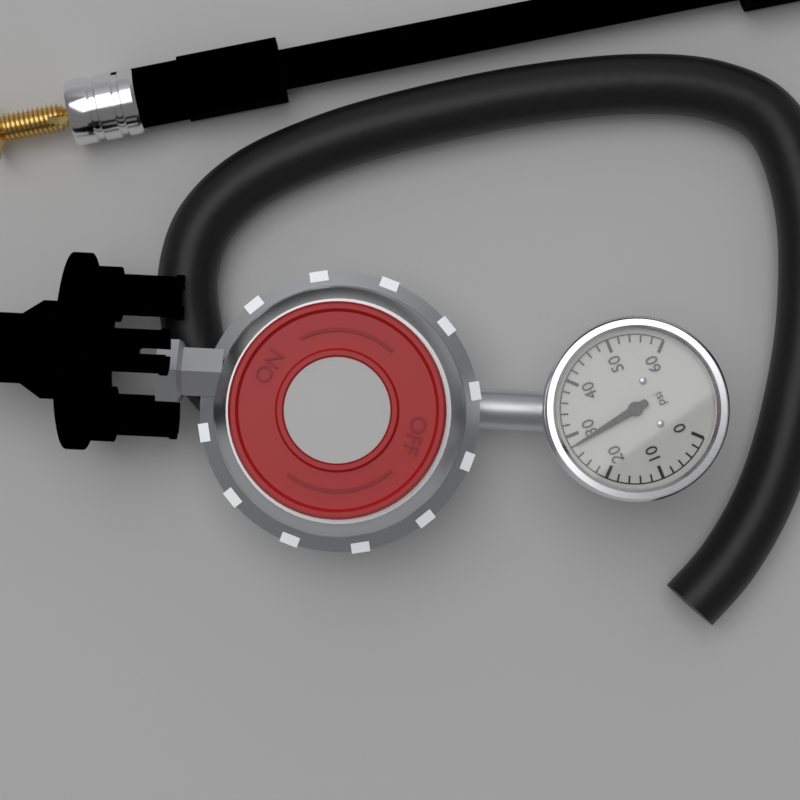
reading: 28 psi
